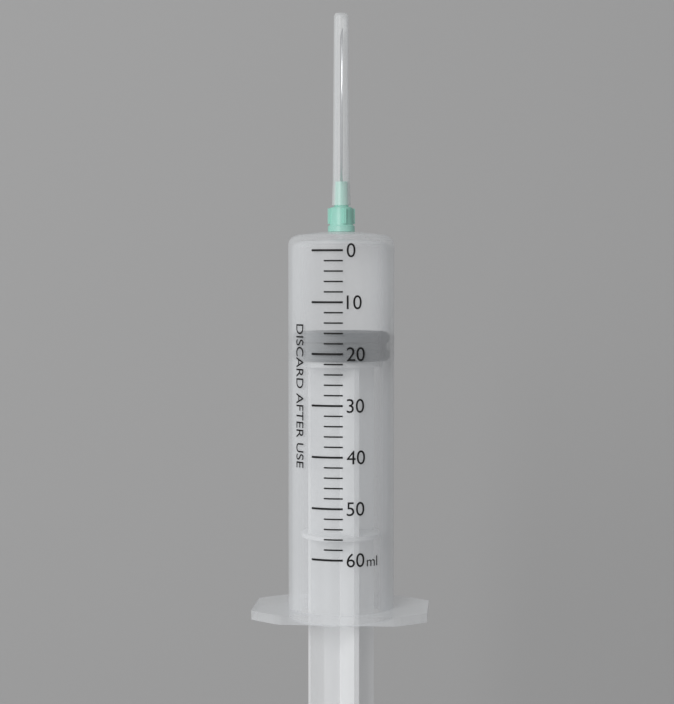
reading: 16 ml
